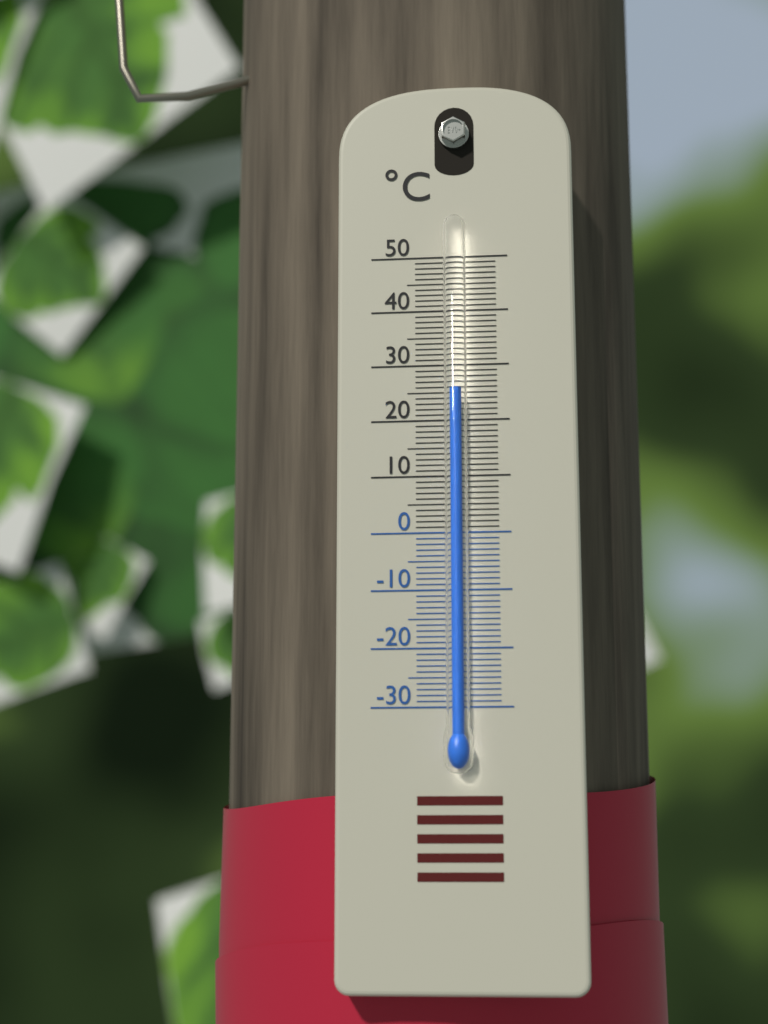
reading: 25 °C
